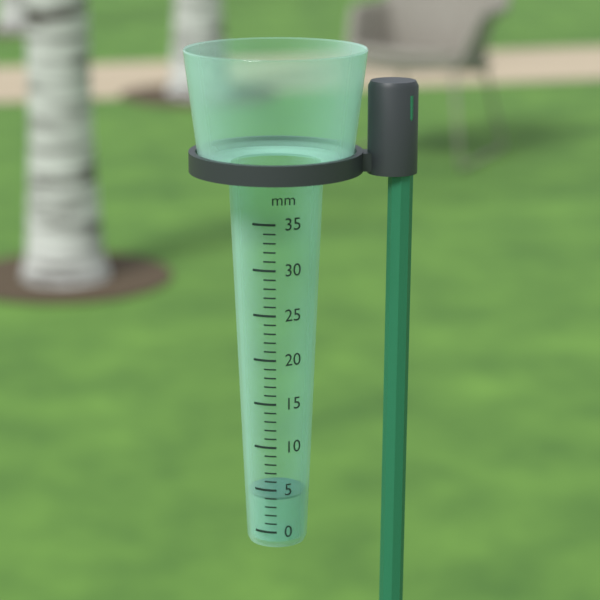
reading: 4 mm
